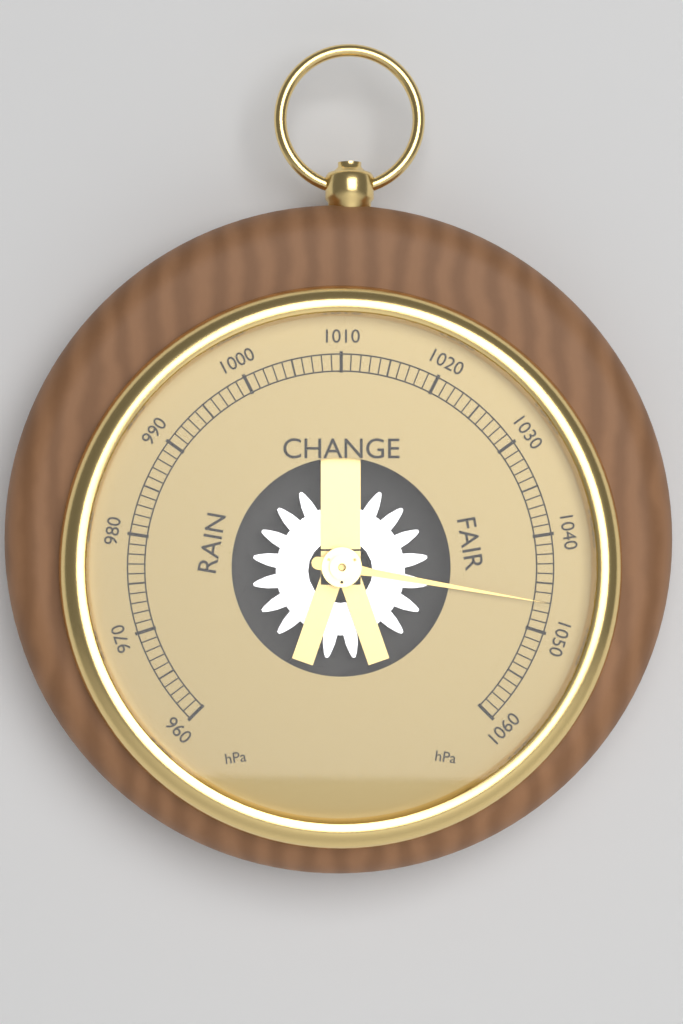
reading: 1047 hPa
